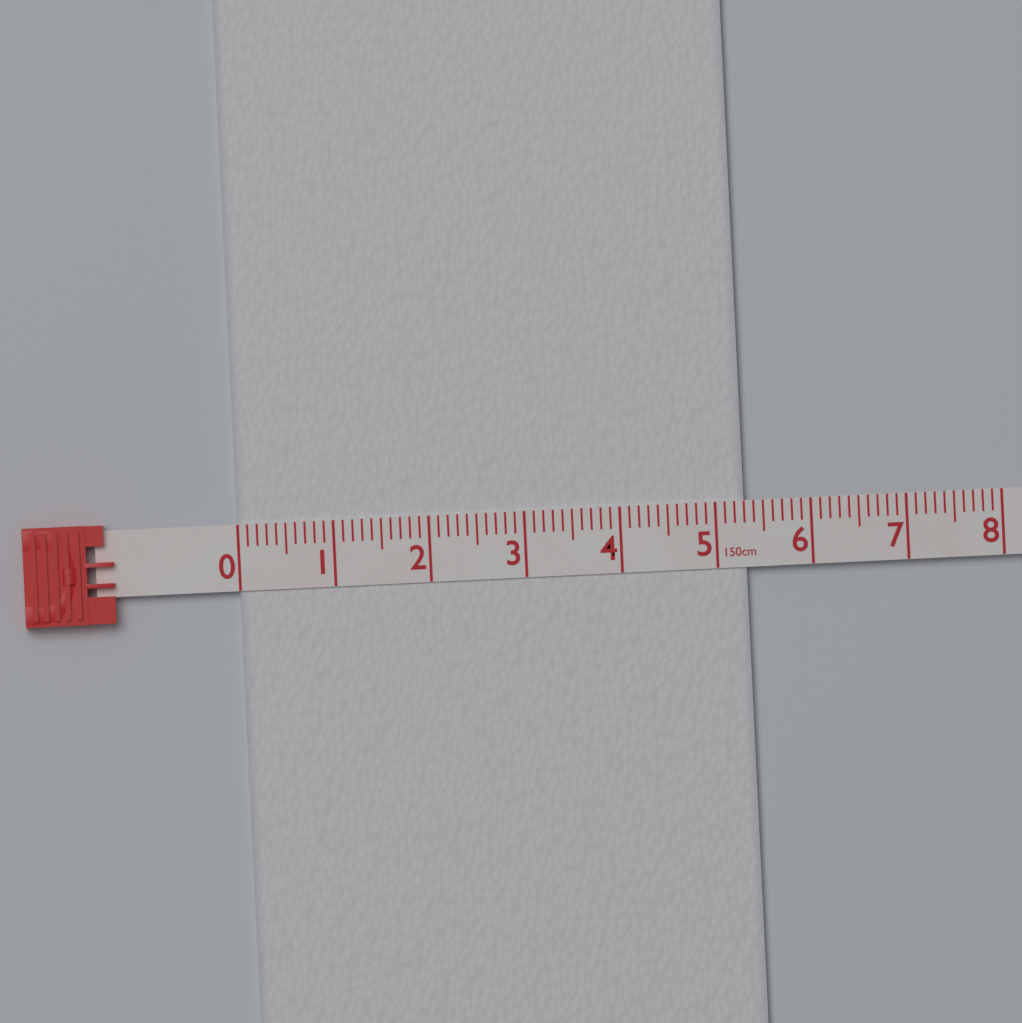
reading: 5.3 cm
